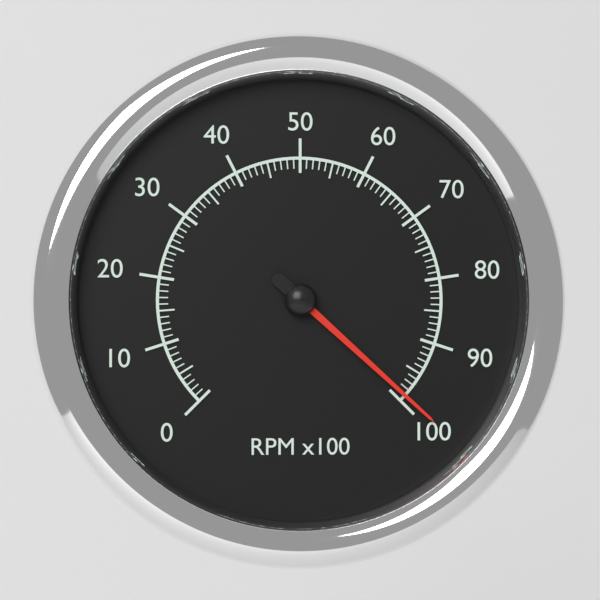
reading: 99 RPM x100
